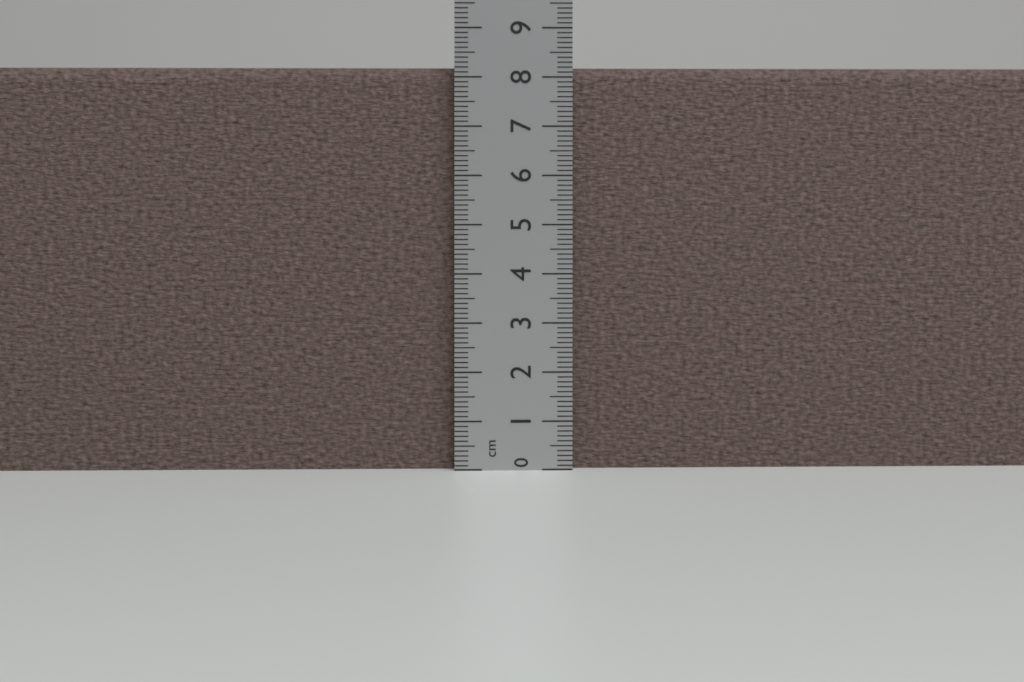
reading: 8.2 cm
